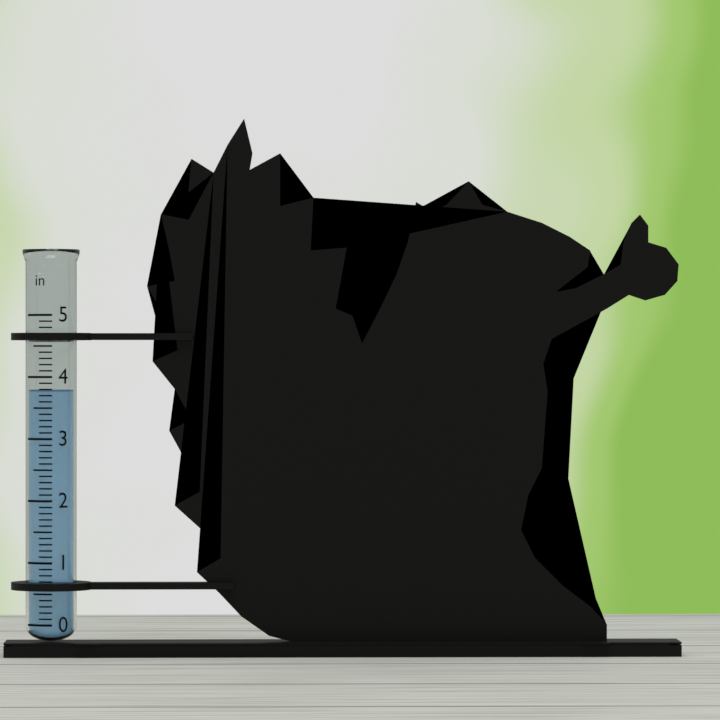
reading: 3.8 in
